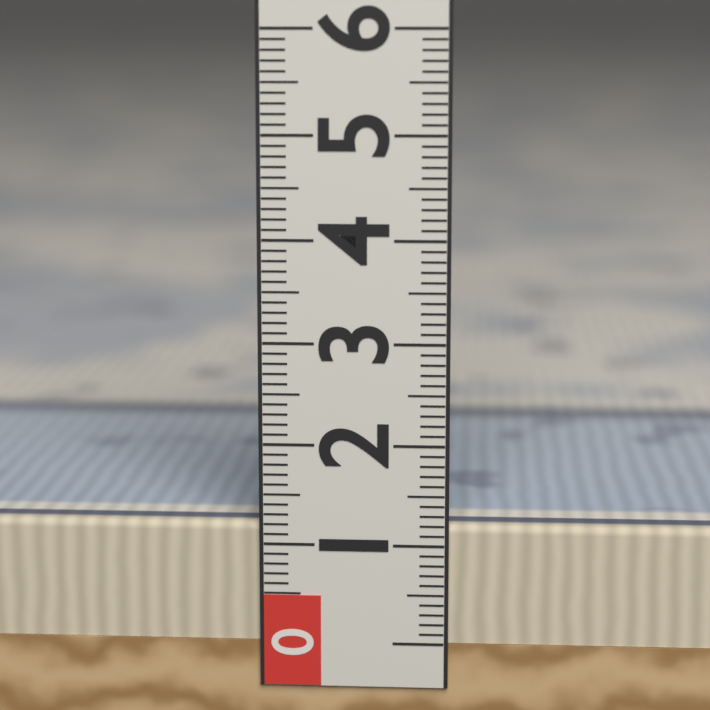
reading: 1.2 (no unit)
